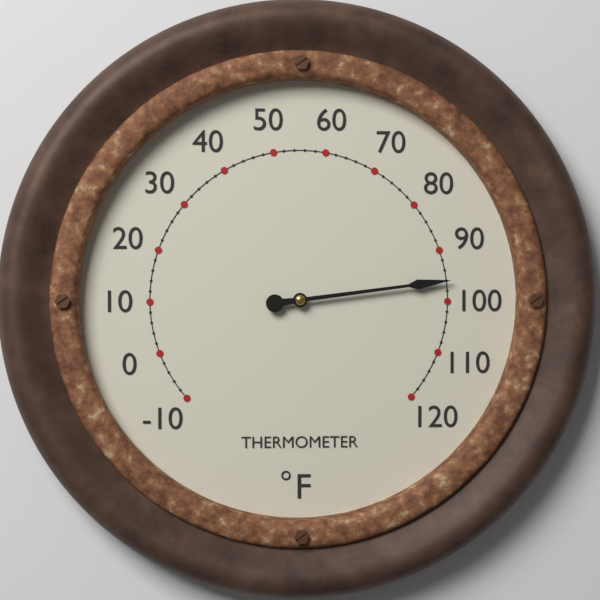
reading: 96 °F
